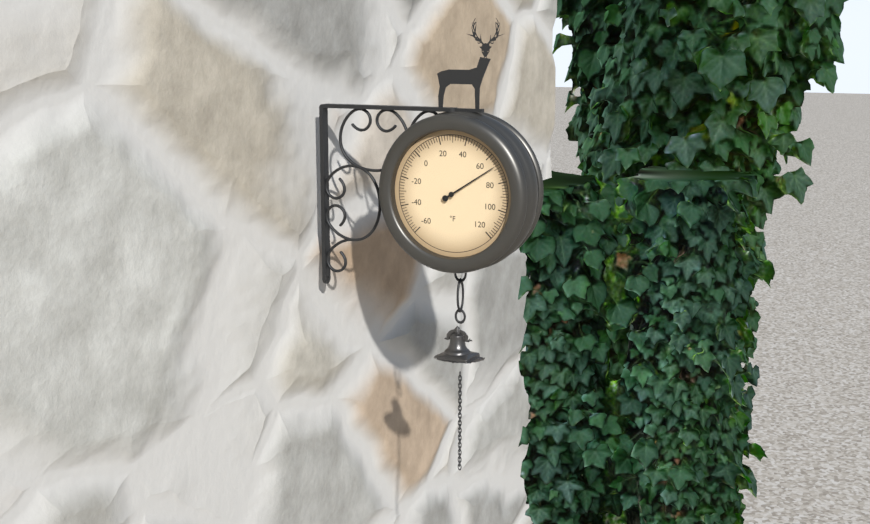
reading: 68 °F
